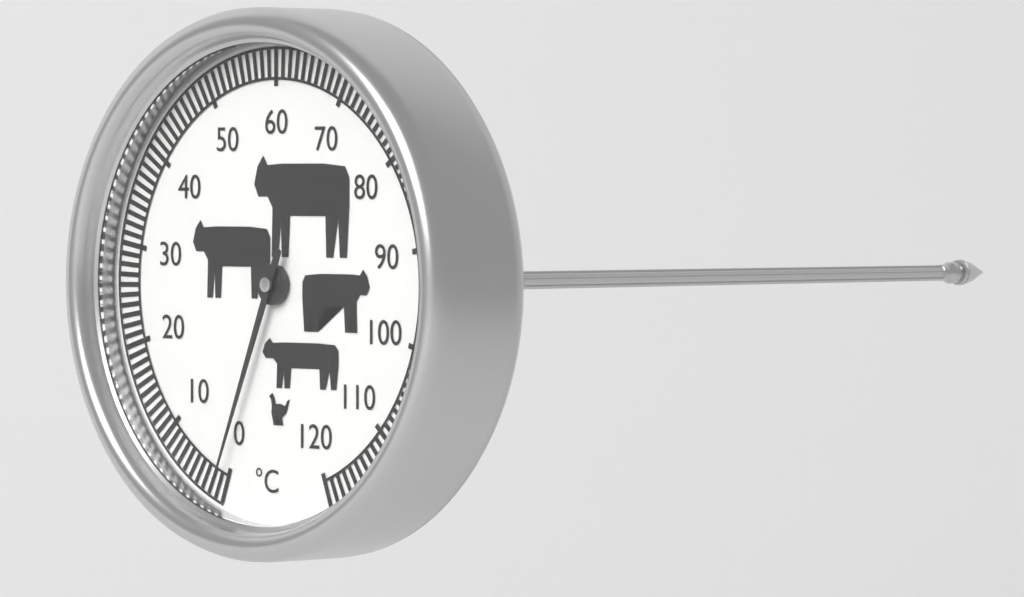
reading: 1 °C
